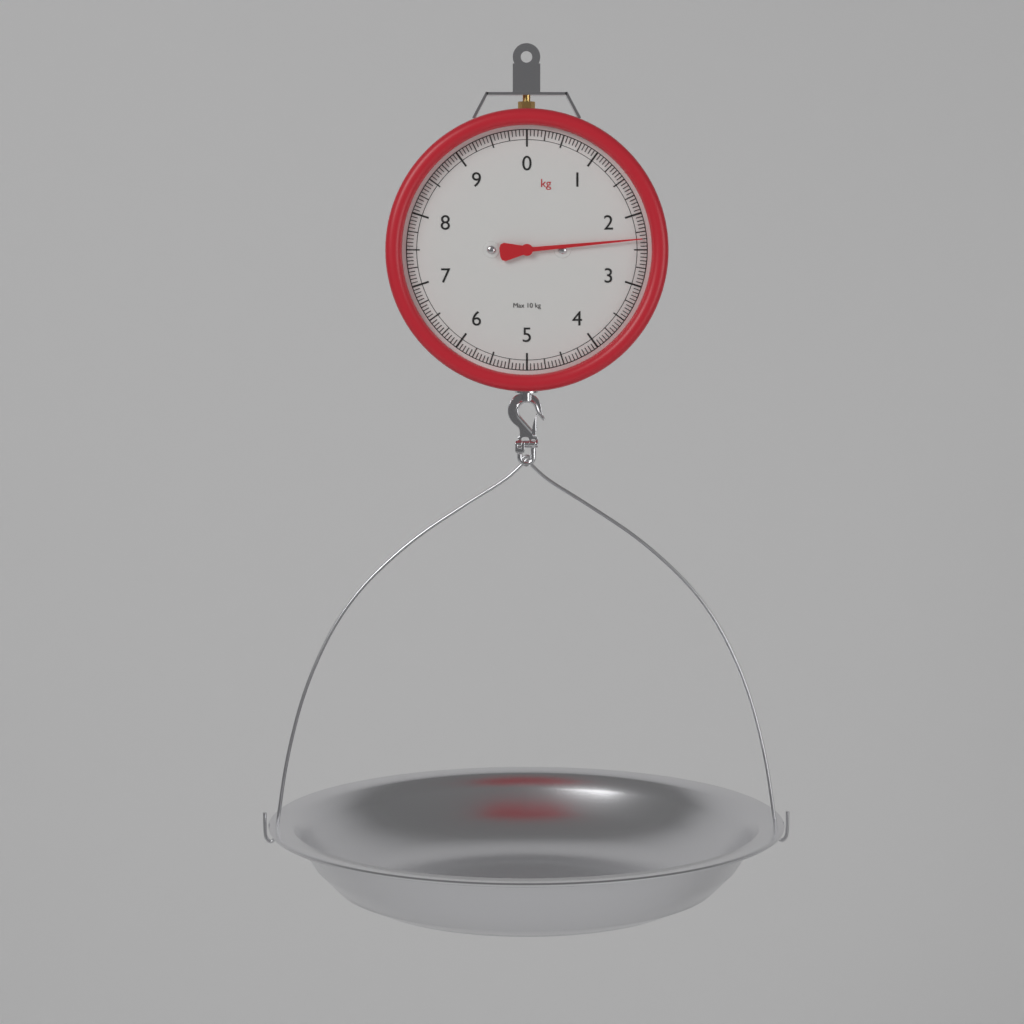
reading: 2.35 kg
